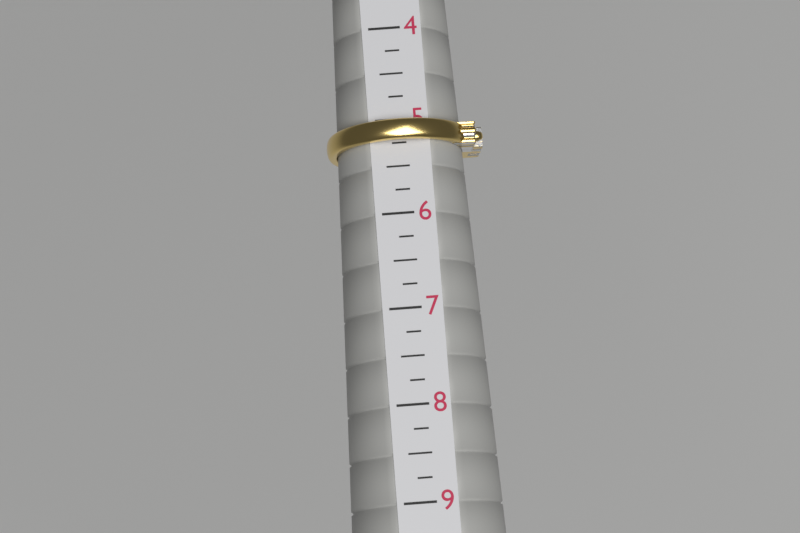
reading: 5.25 (no unit)
